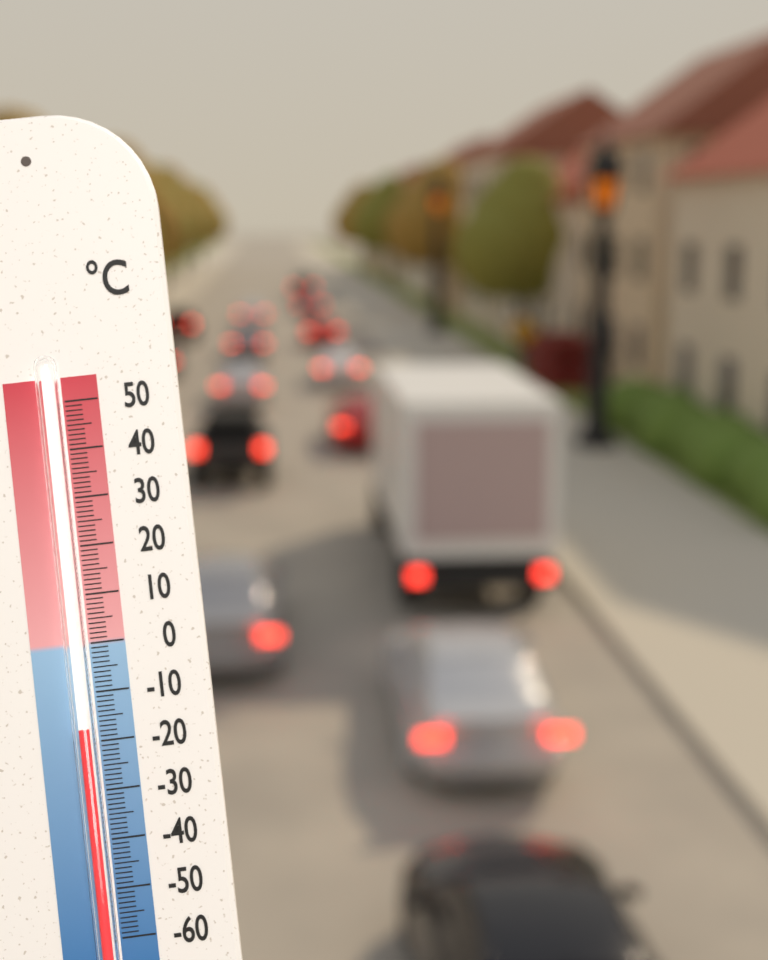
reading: -17 °C
